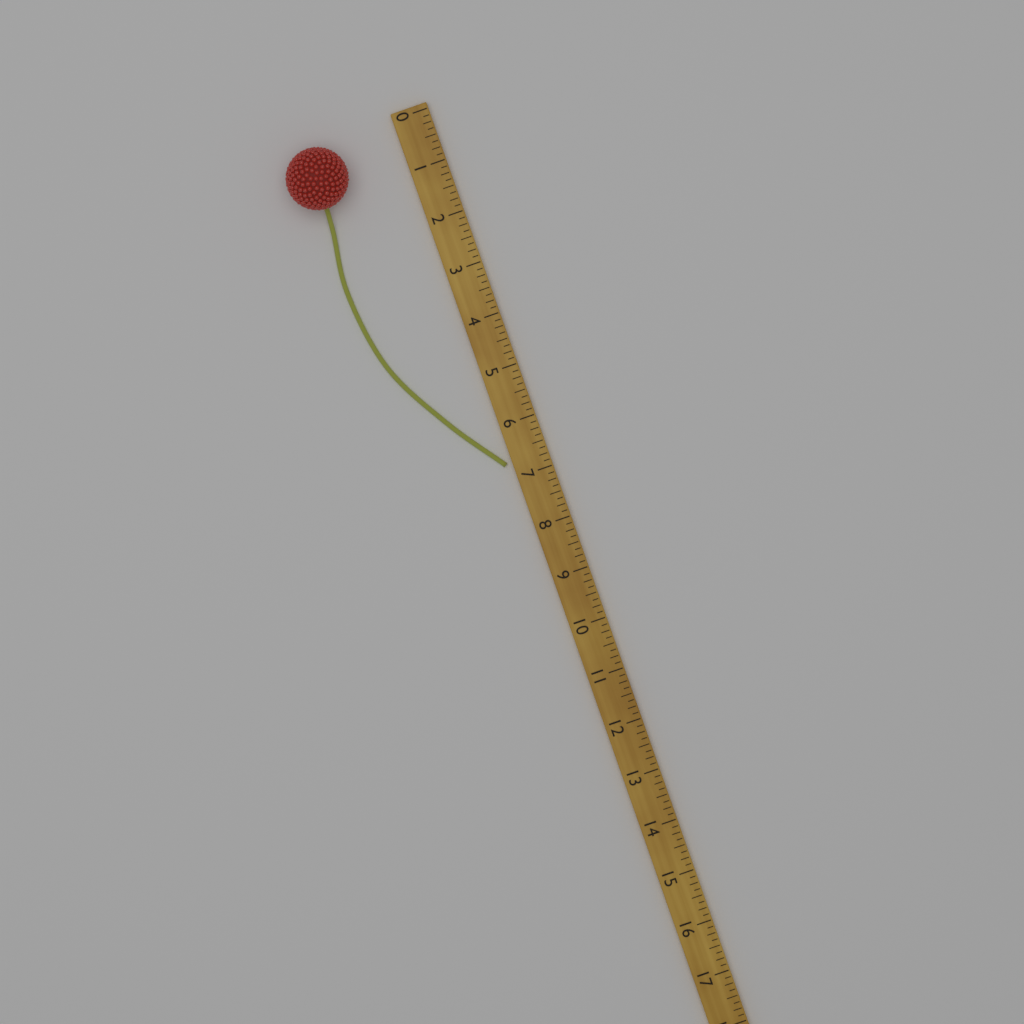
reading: 6.750 (no unit)
